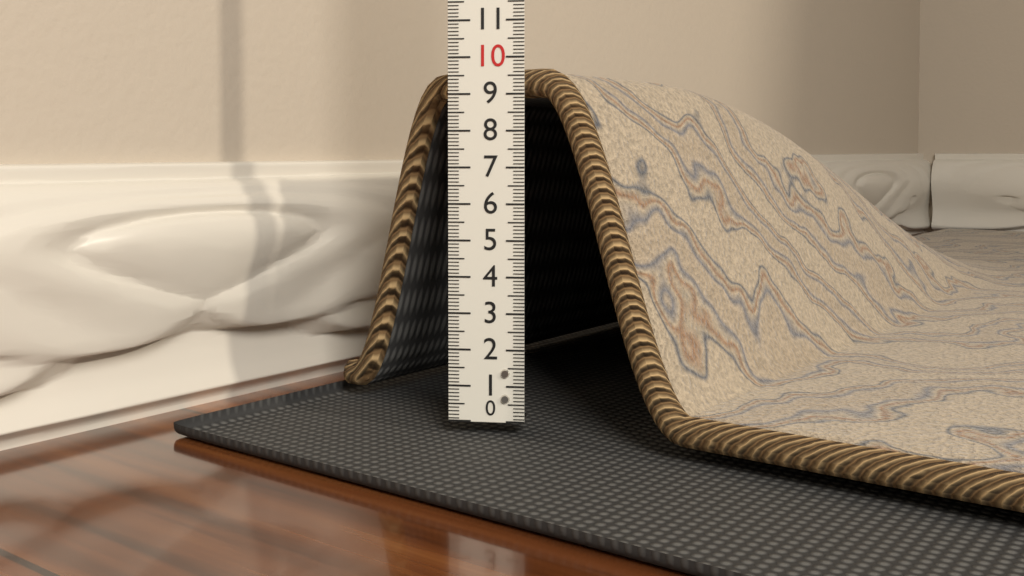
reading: 9.7 (no unit)
